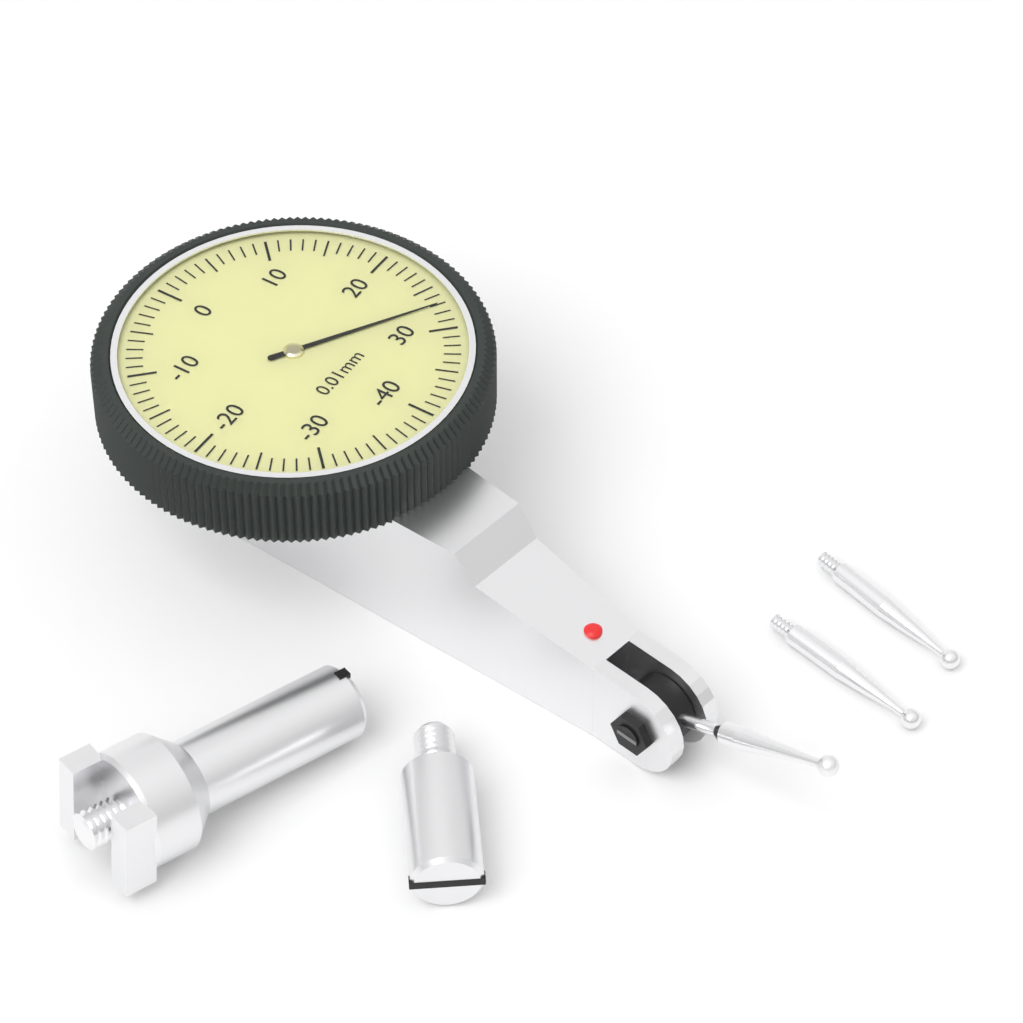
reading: 27 0.01mm
